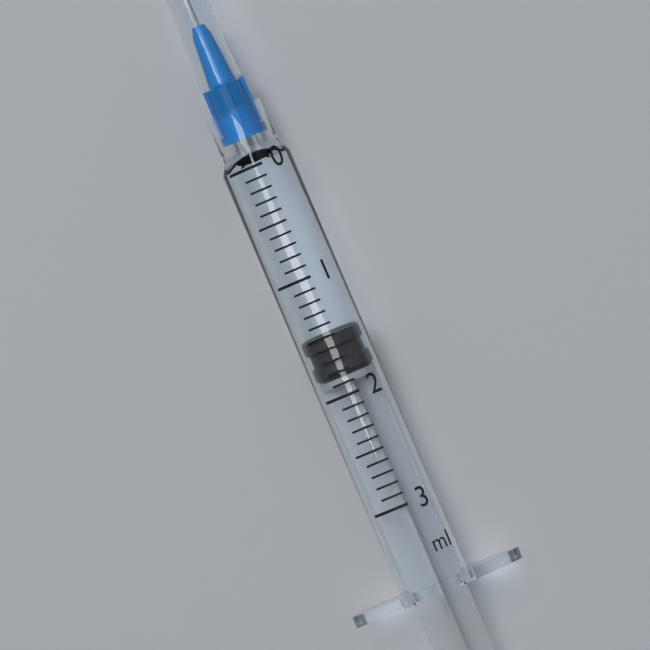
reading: 1.5 ml
